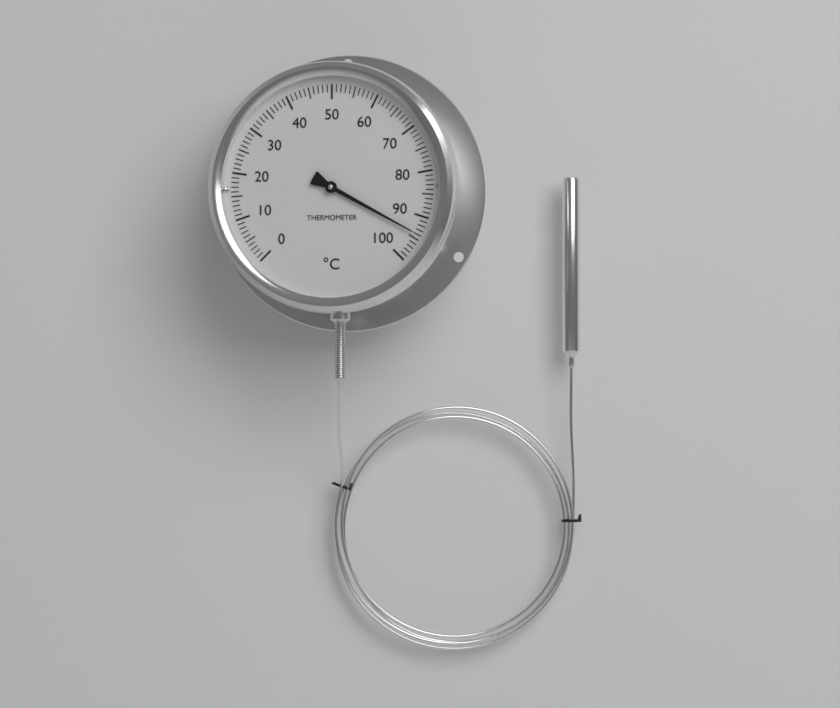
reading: 94 °C
